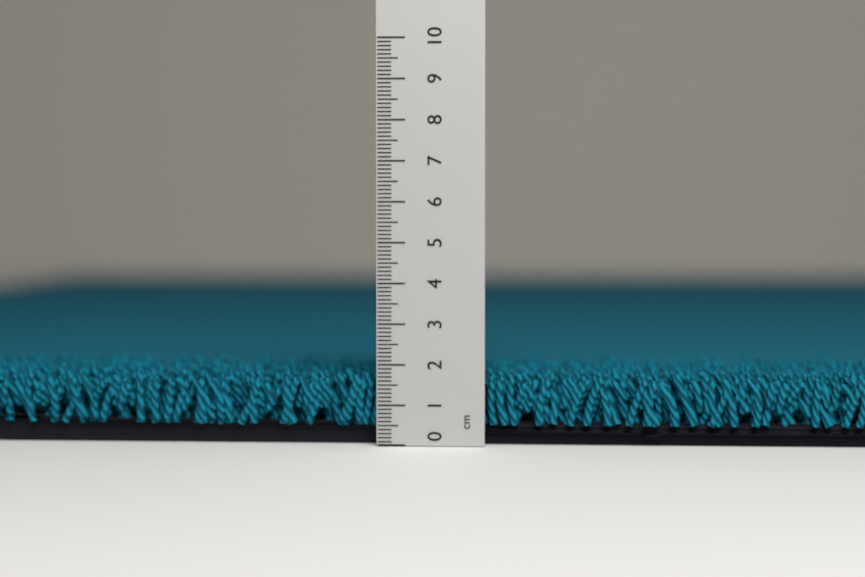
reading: 1.8 cm
